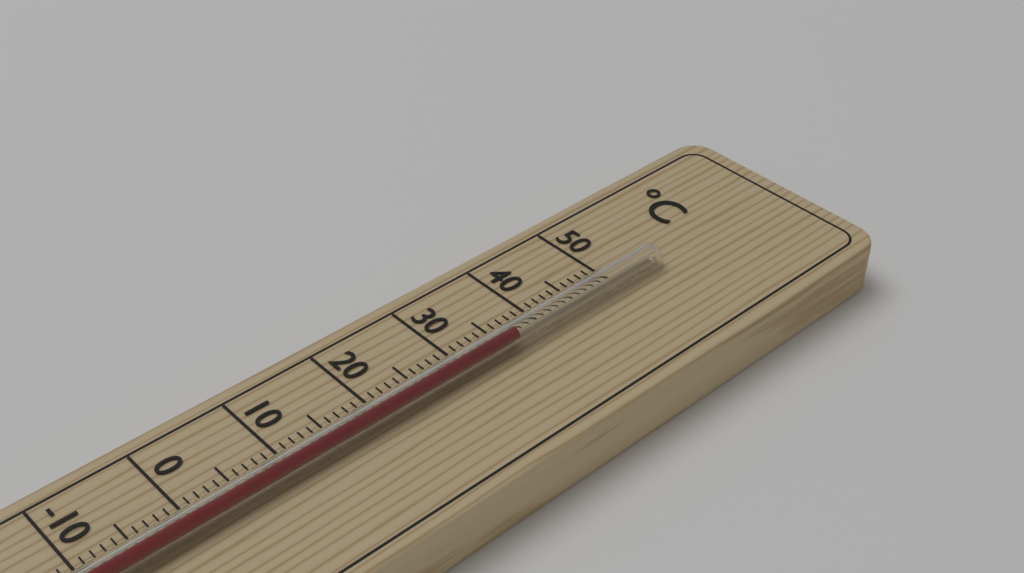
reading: 36 °C
